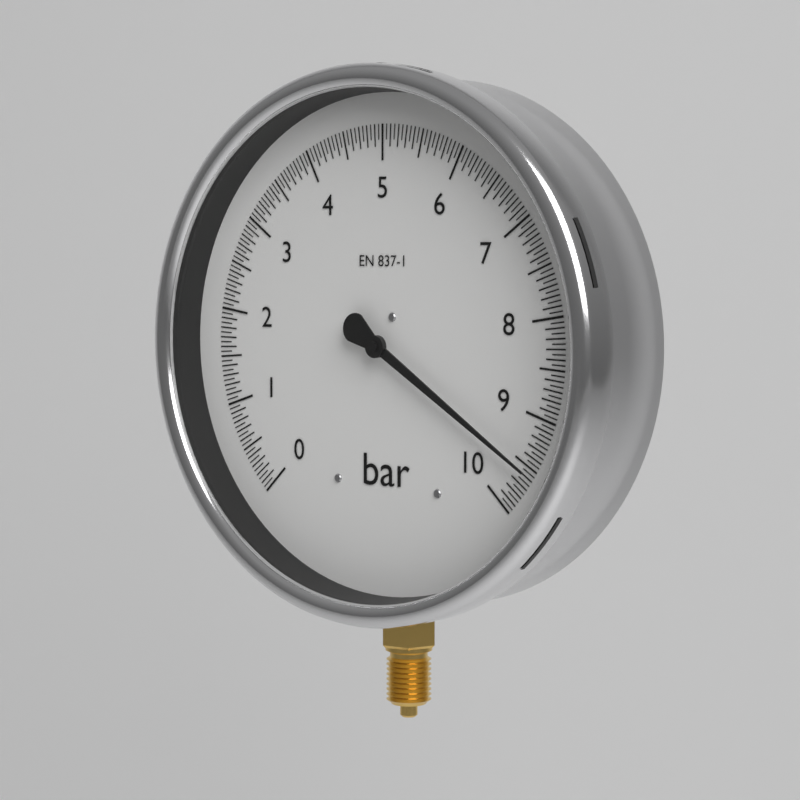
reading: 9.55 bar
